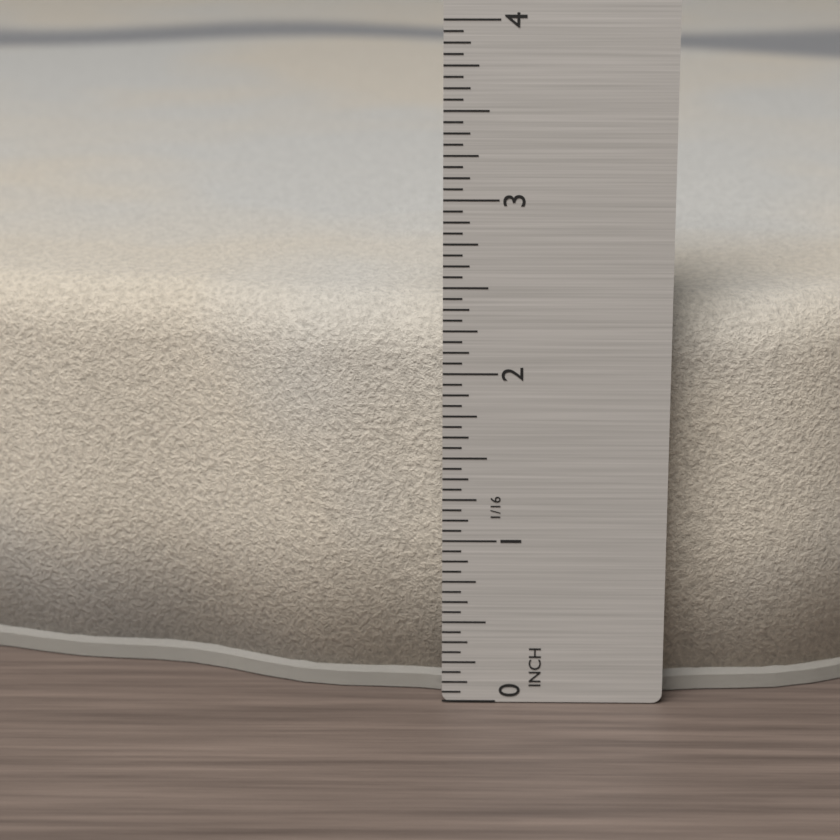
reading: 2.3750 in
